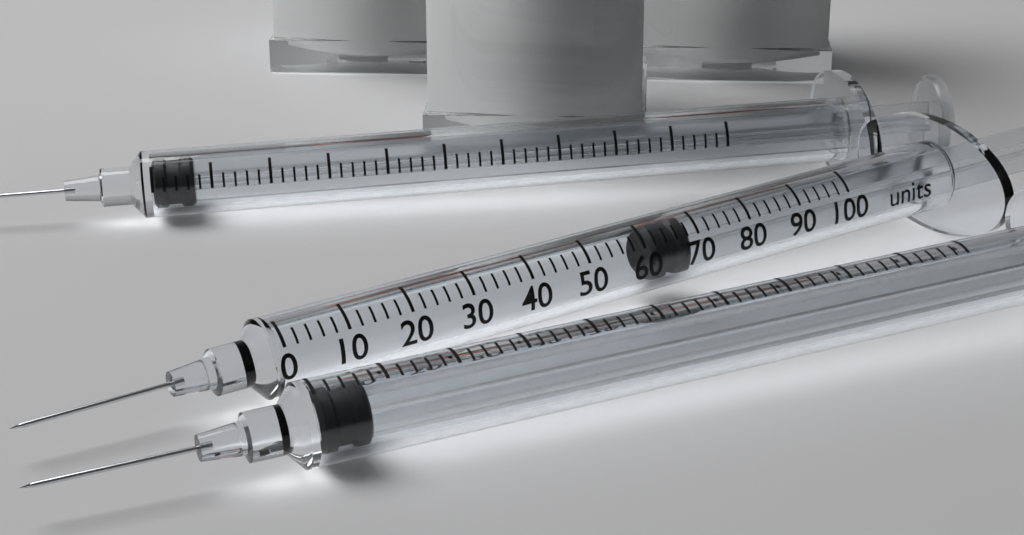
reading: 62 units
